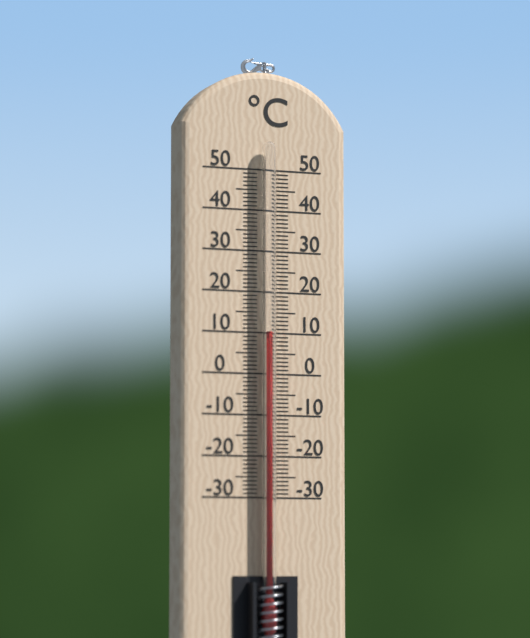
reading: 10 °C
